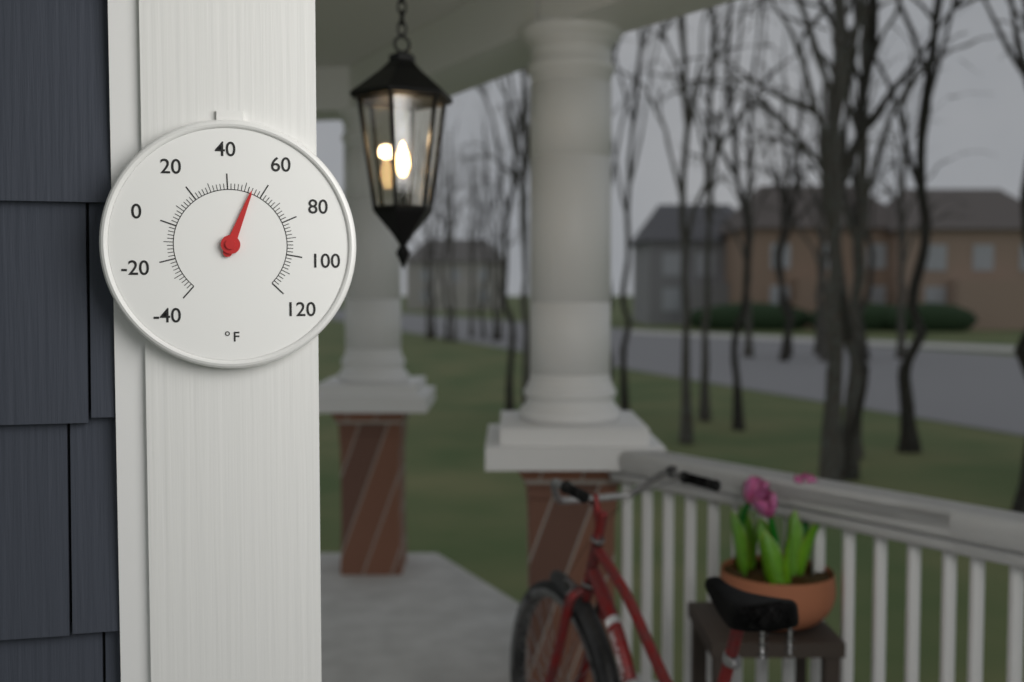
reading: 54 °F
